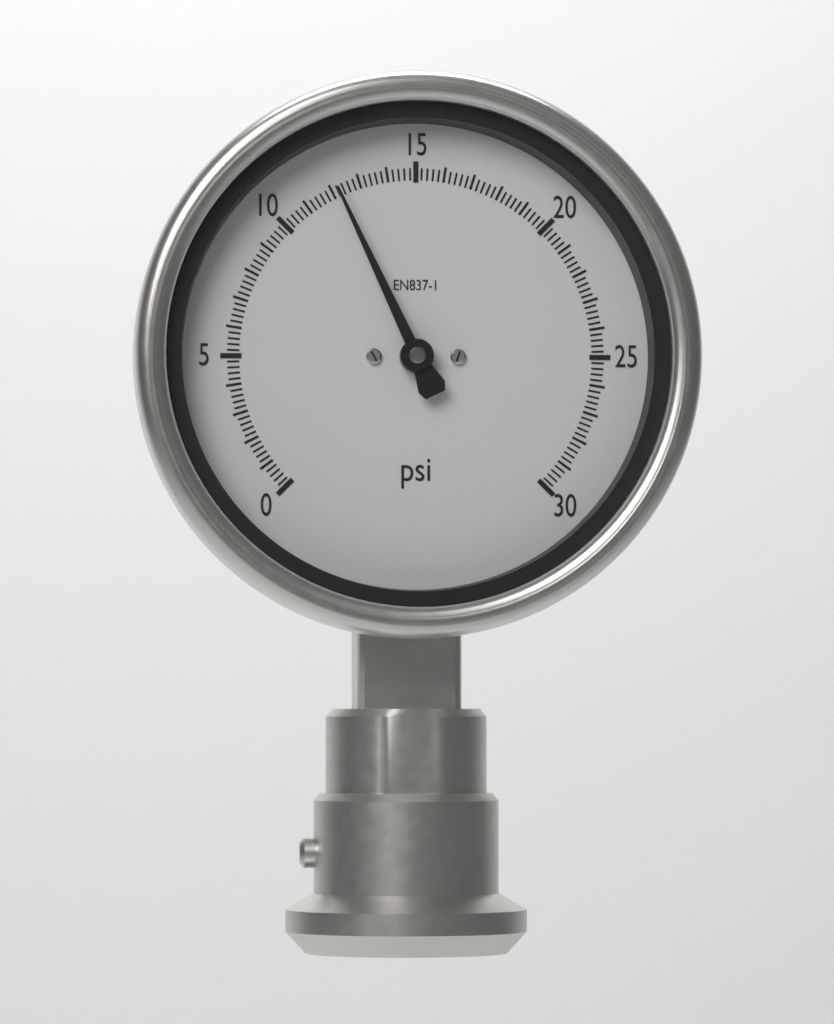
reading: 12.2 psi
